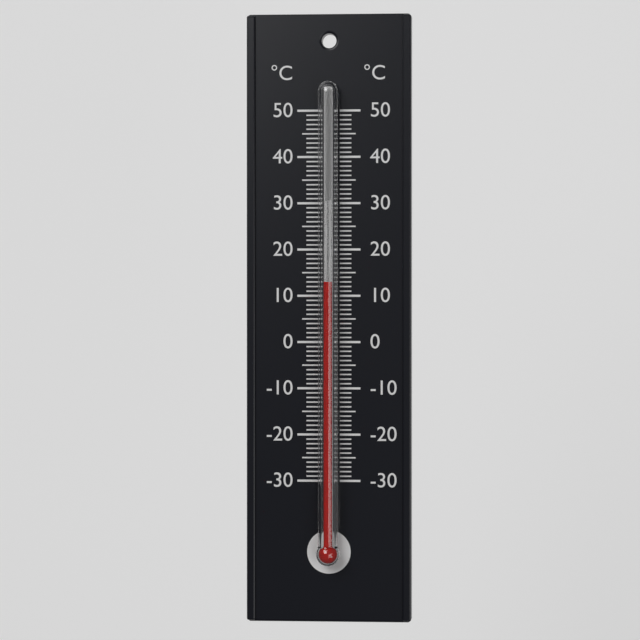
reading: 13 °C
